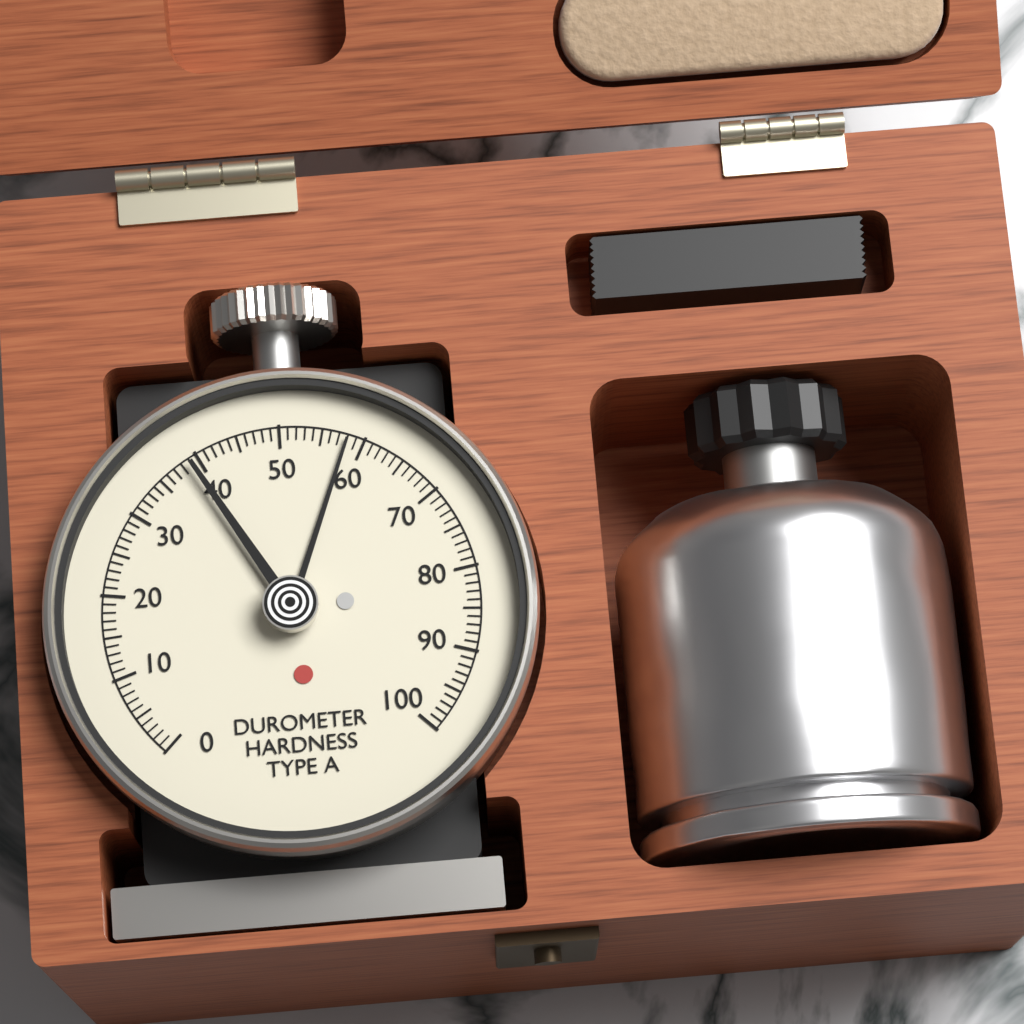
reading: 58 Shore A
